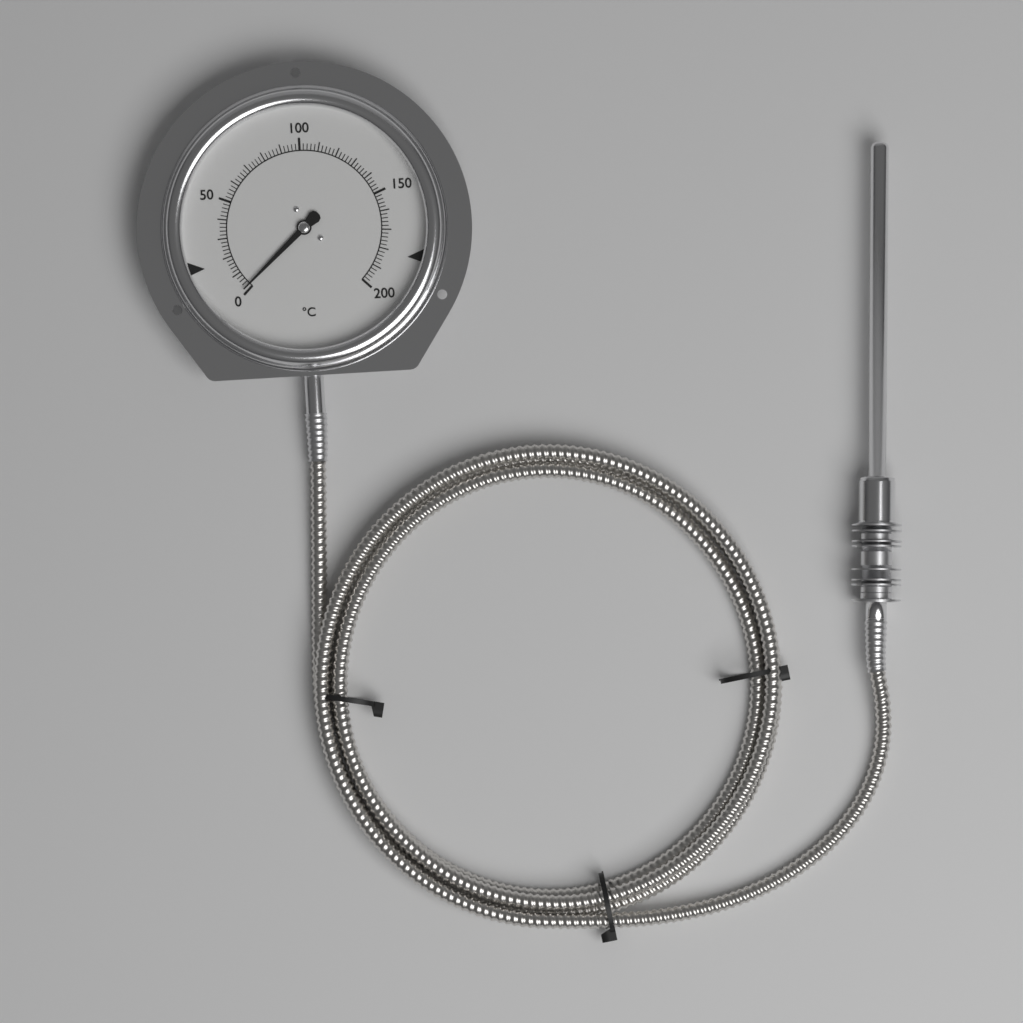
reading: 2 °C
